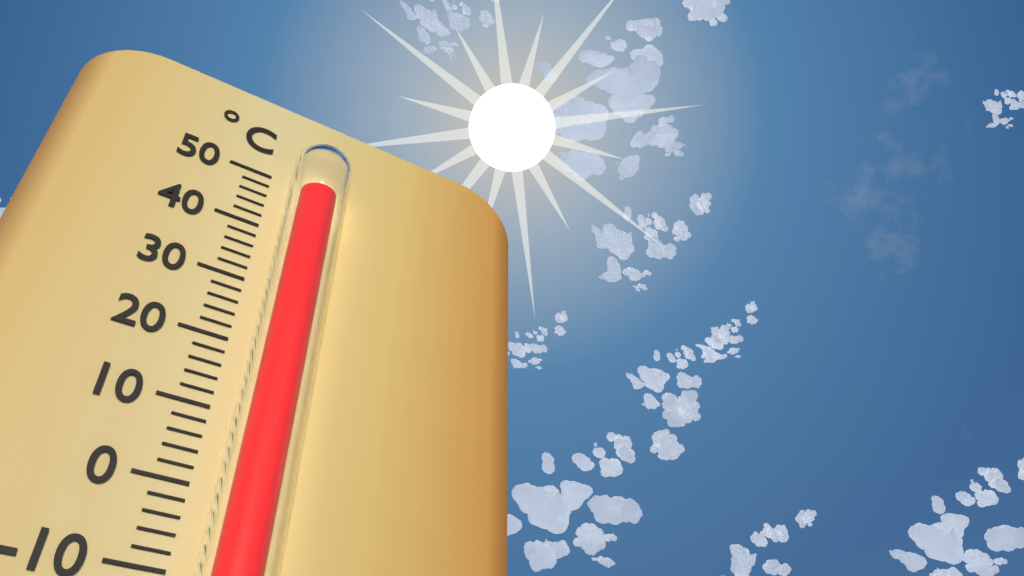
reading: 45 °C
